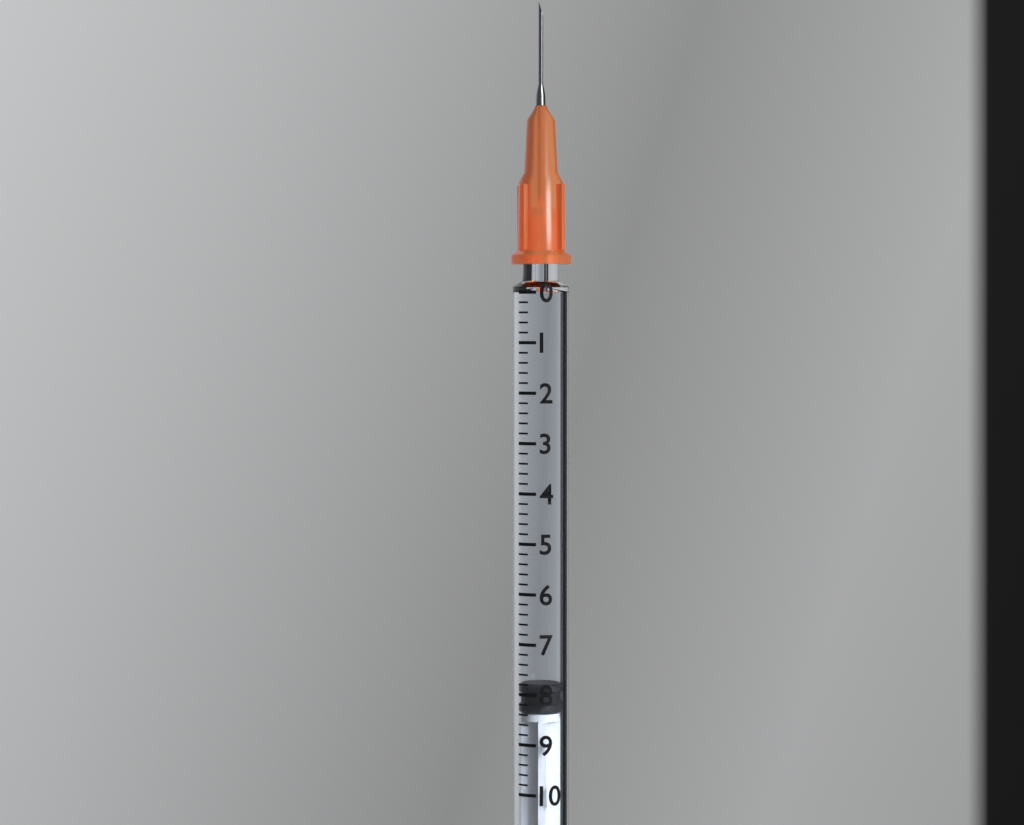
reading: 7.8 (no unit)
